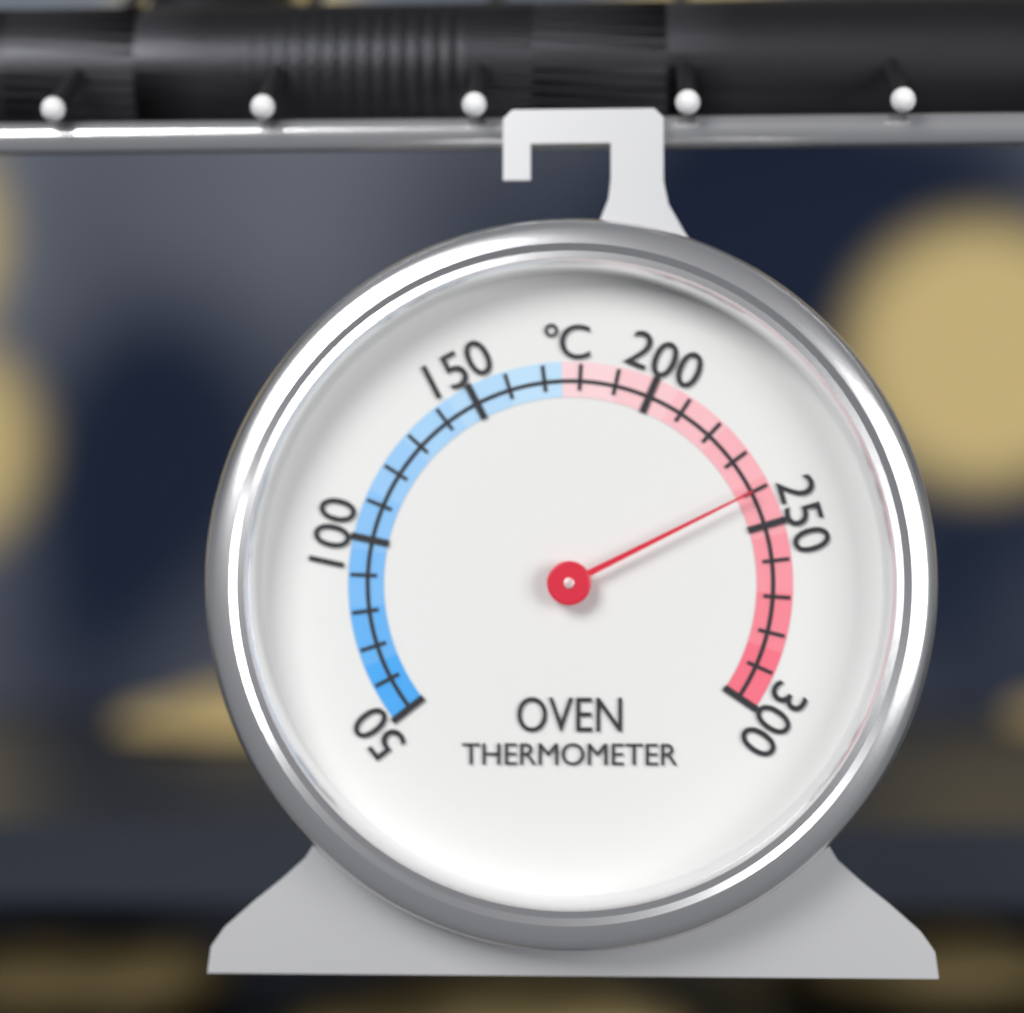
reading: 240 °C
